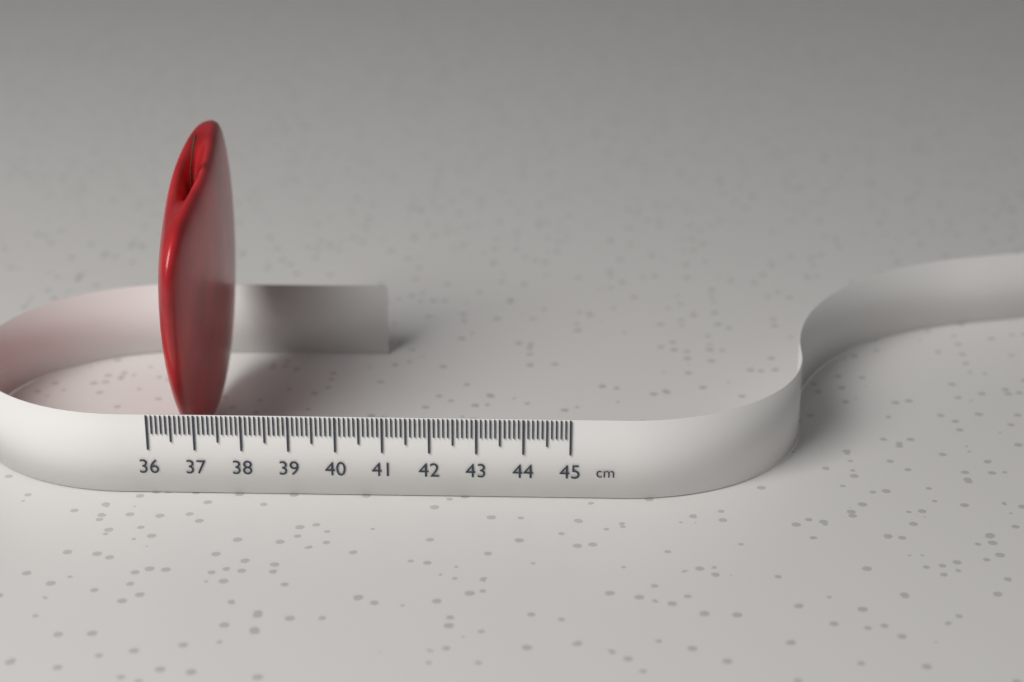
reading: 37.1 cm
